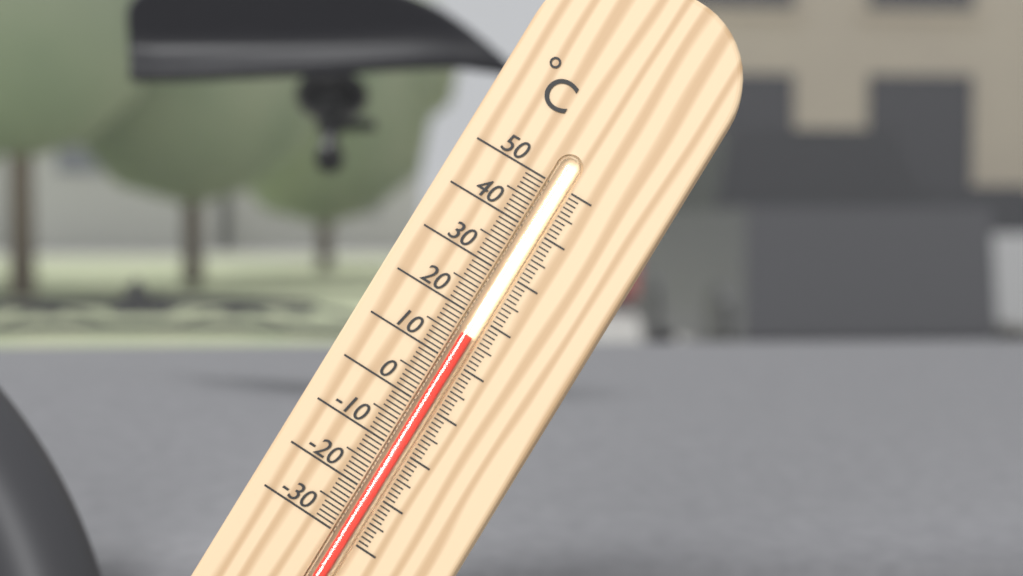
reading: 16 °C
